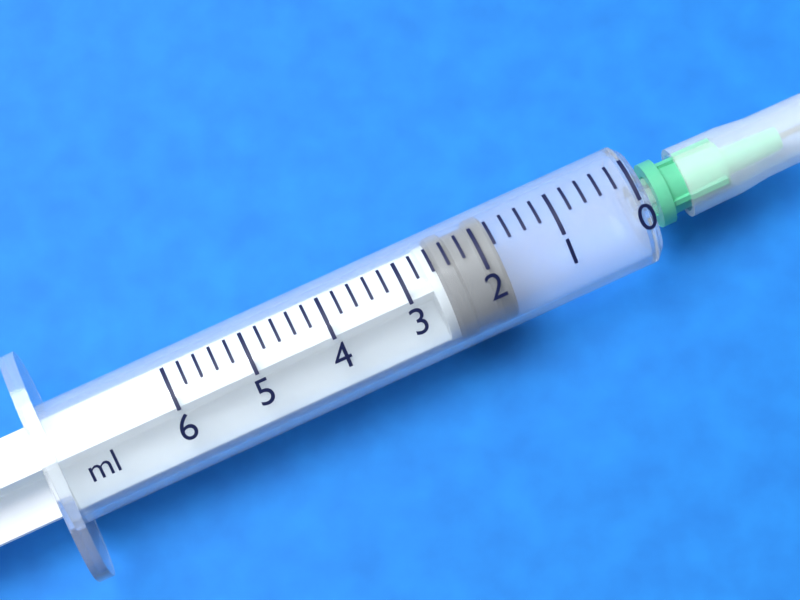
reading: 1.8 ml
